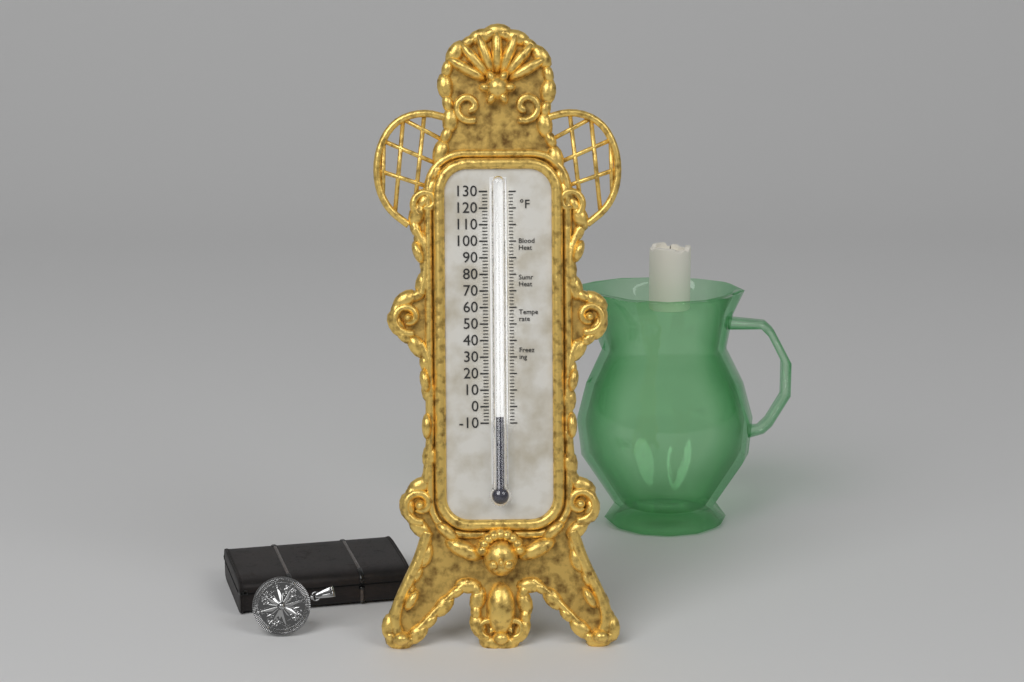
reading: -6 °F
